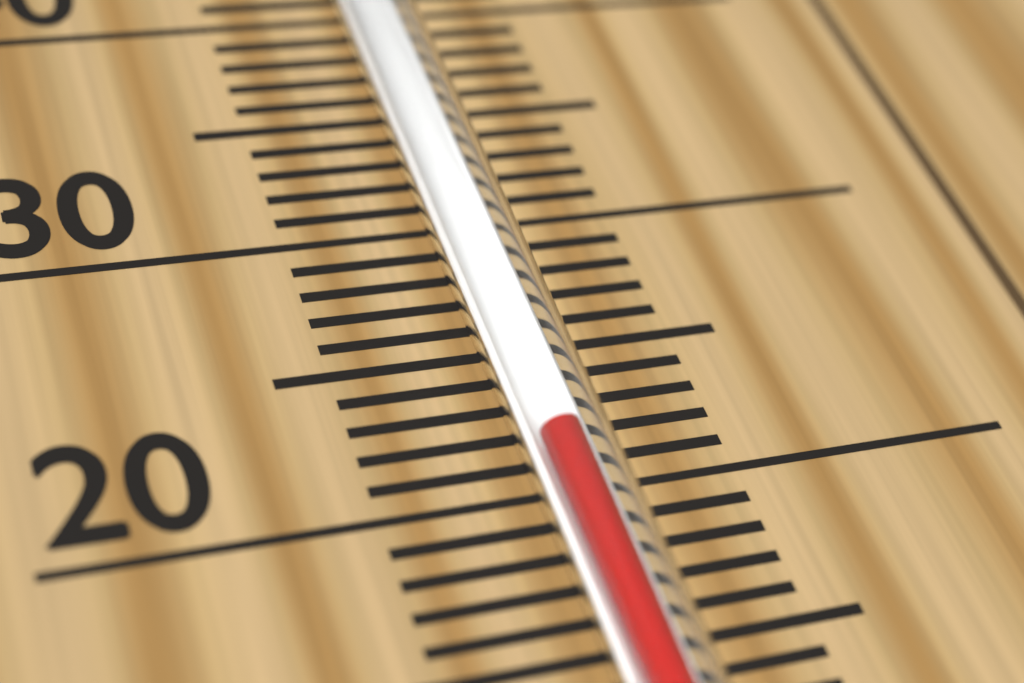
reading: 21 °C
